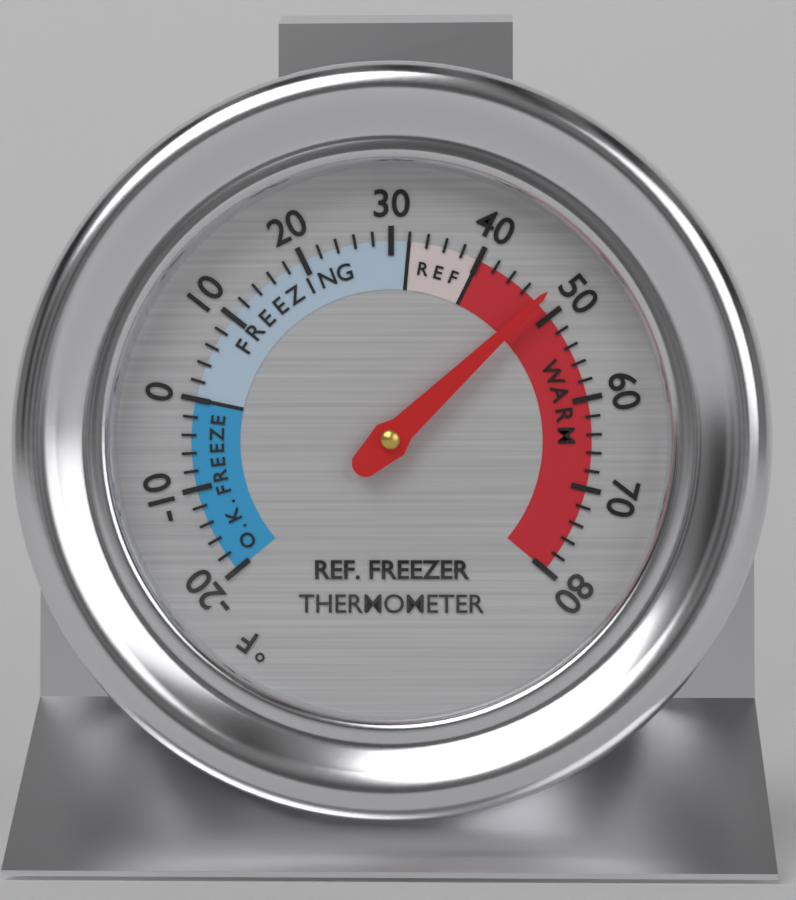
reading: 48 °F
